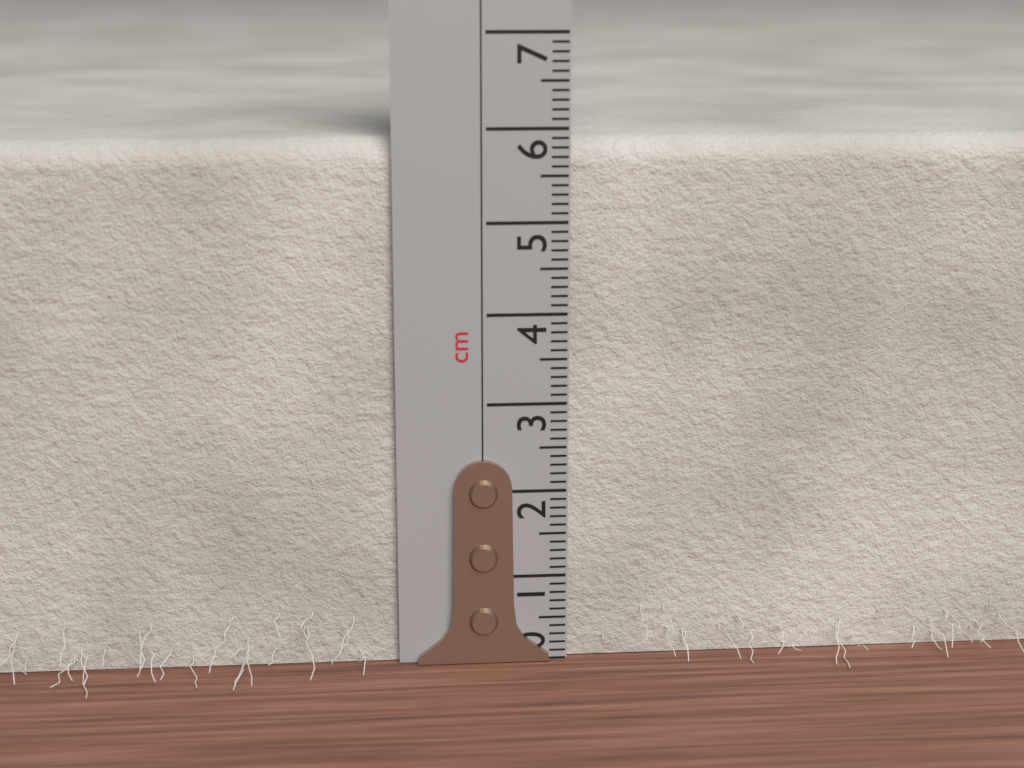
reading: 5.9 cm
